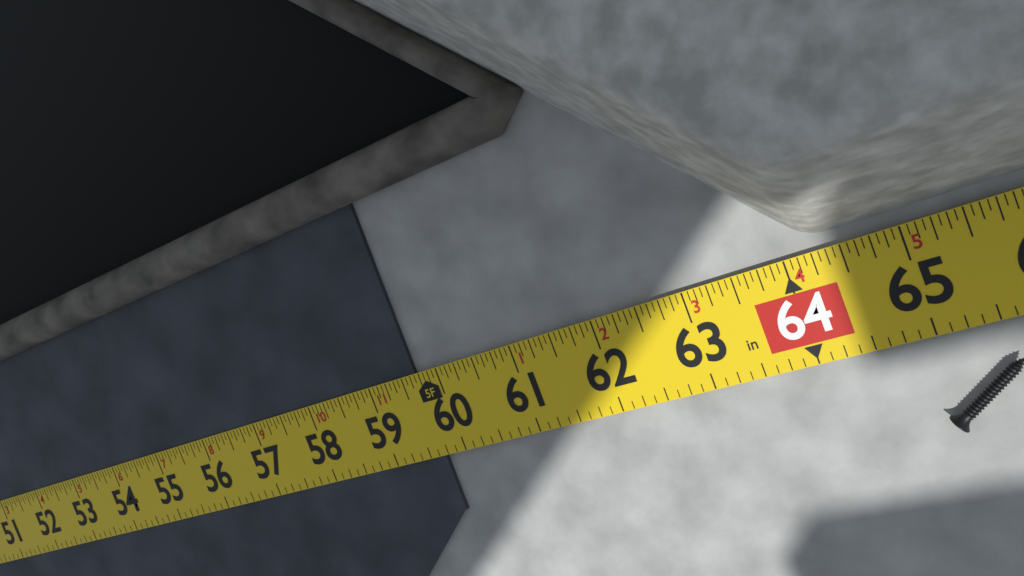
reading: 59.6875 in
